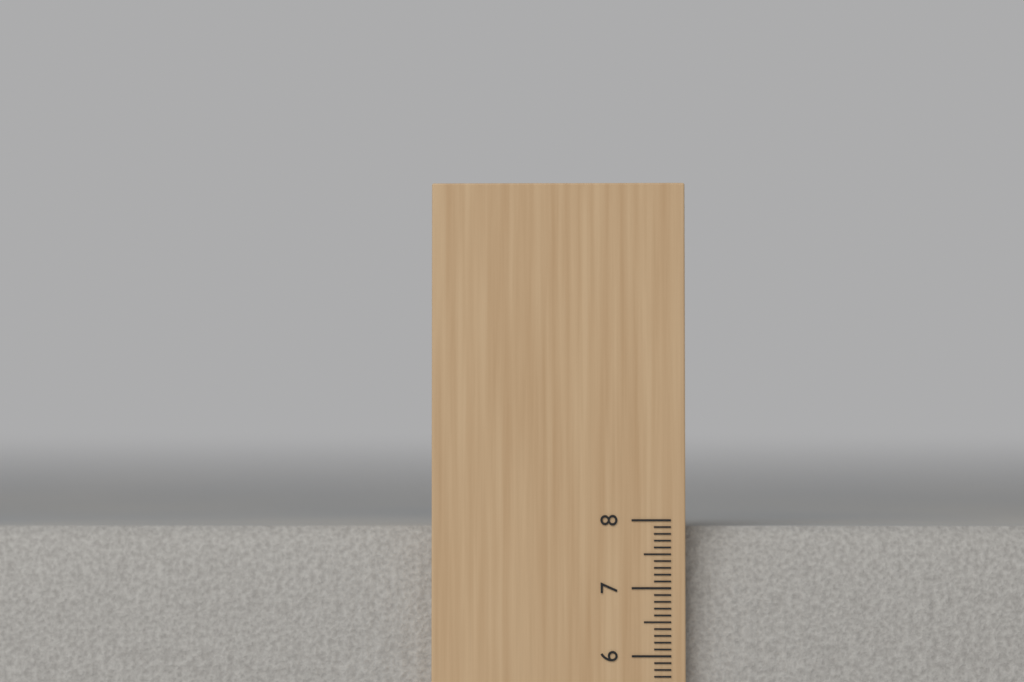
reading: 7.9 cm
